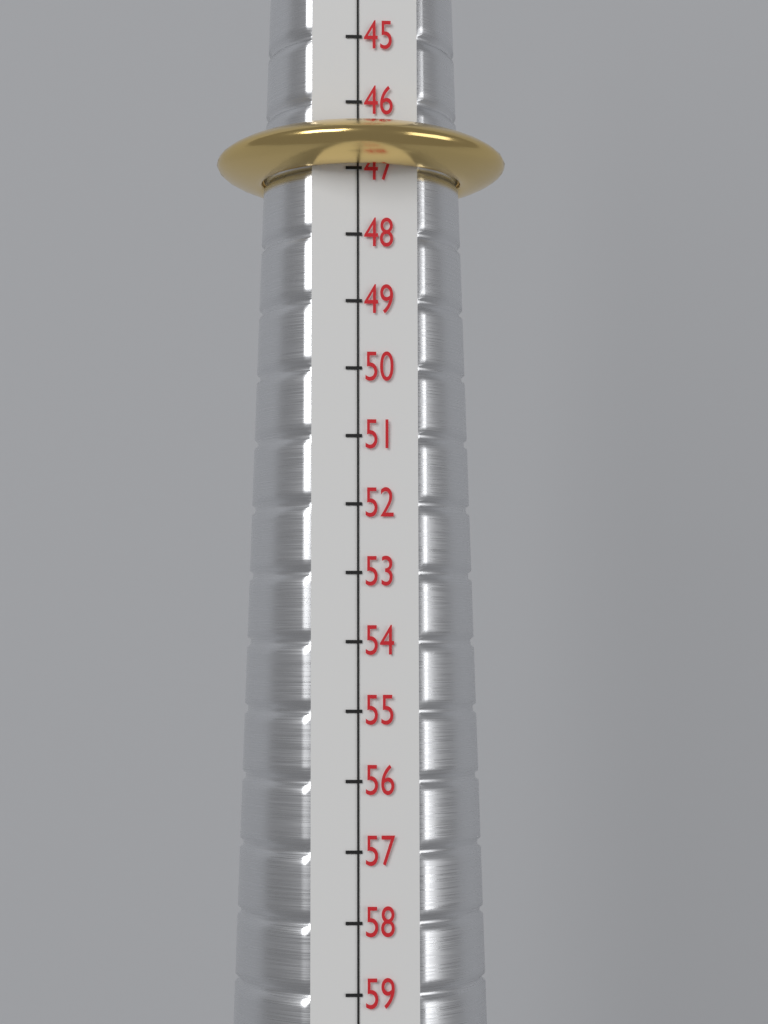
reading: 47 (no unit)
